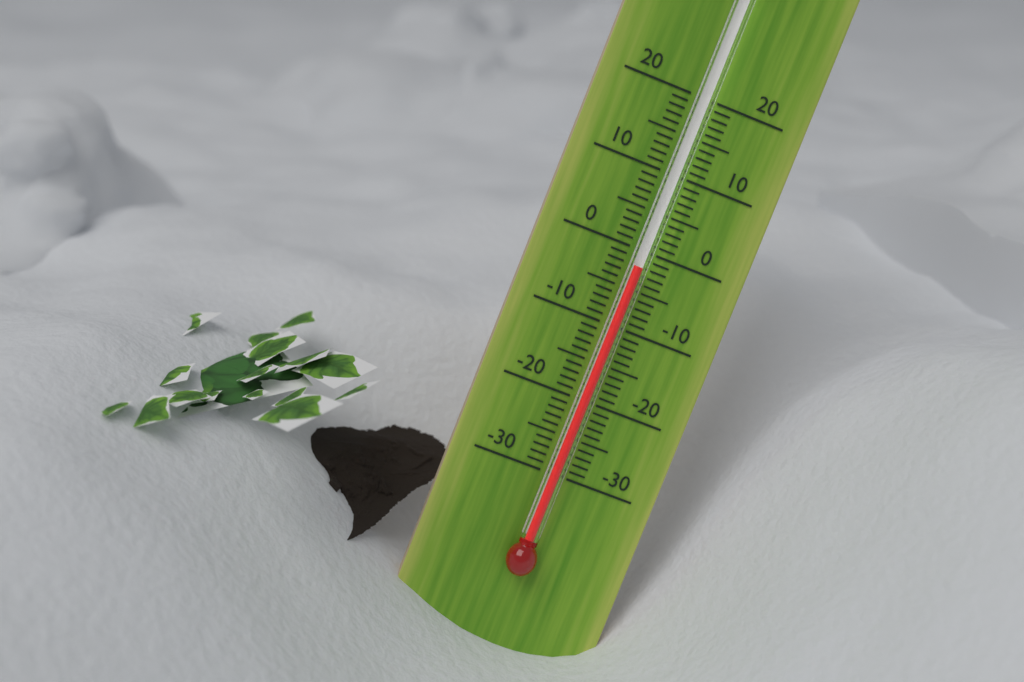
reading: -2 (no unit)
